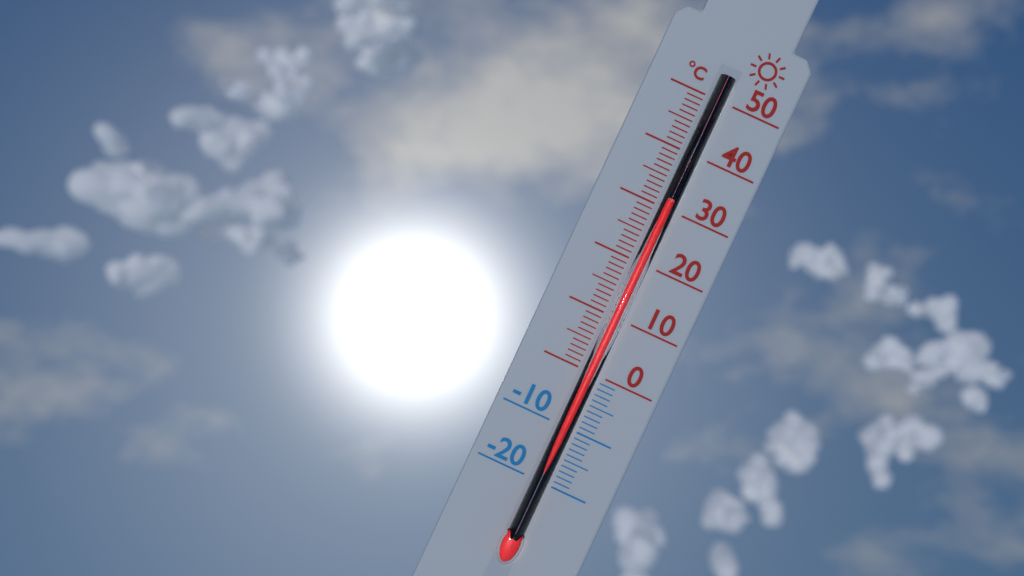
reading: 31 °C
